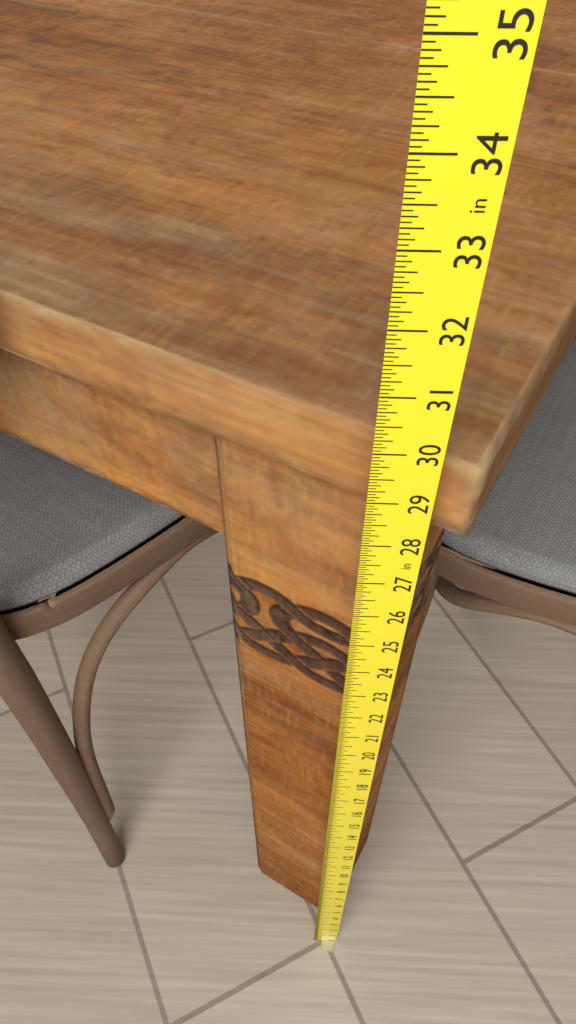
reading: 29.6250 in
